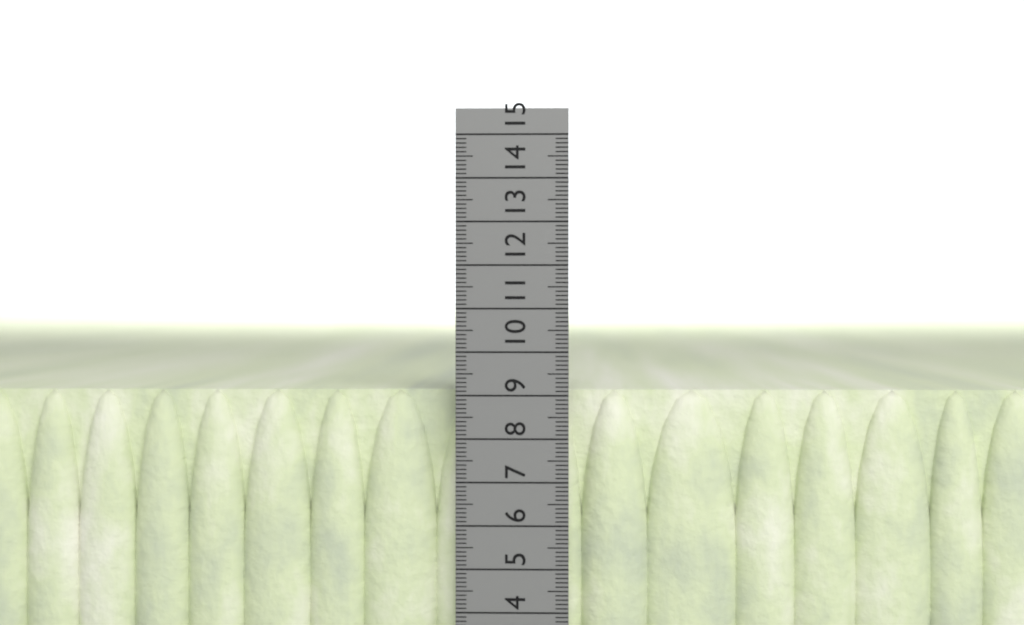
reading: 9.1 cm
